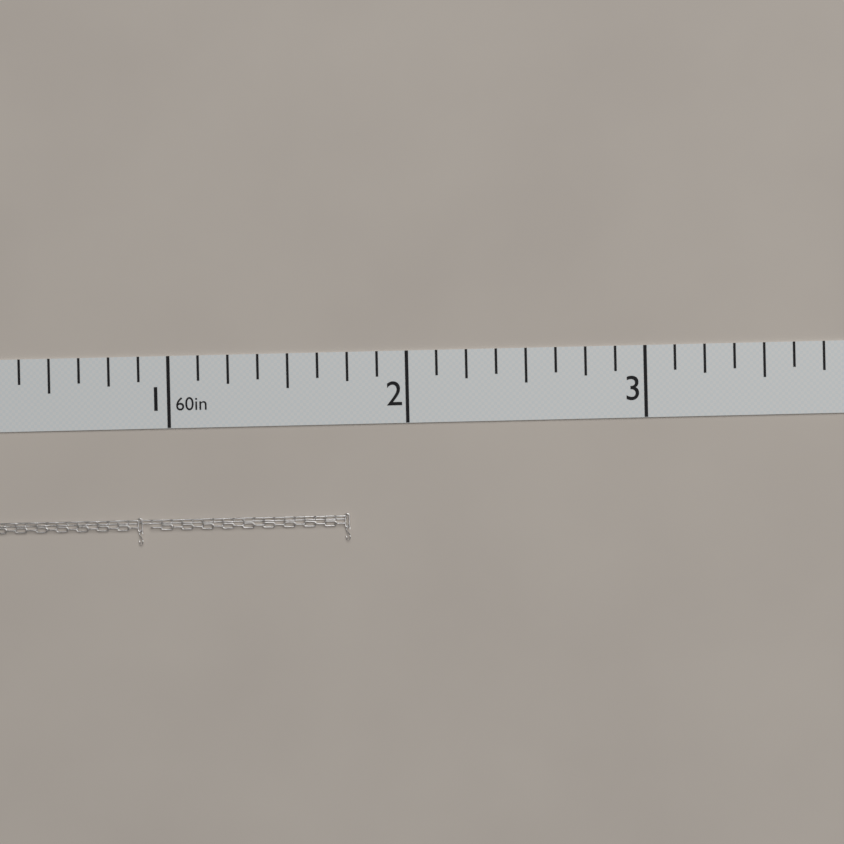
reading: 1.750 in
